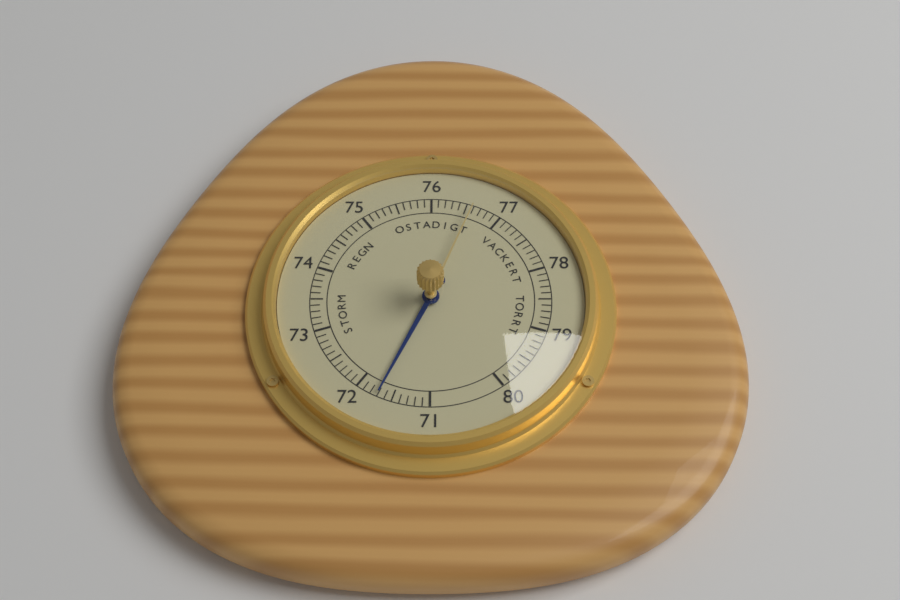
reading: 71.7 (no unit)
